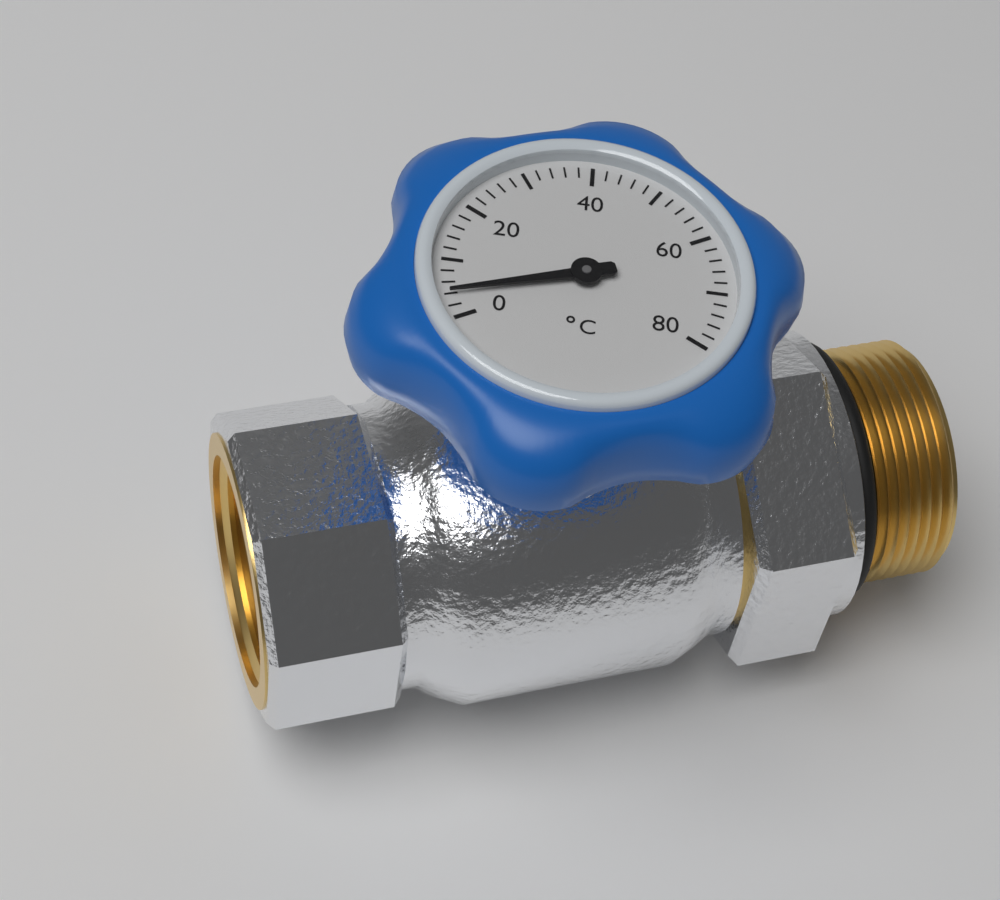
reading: 4 °C
